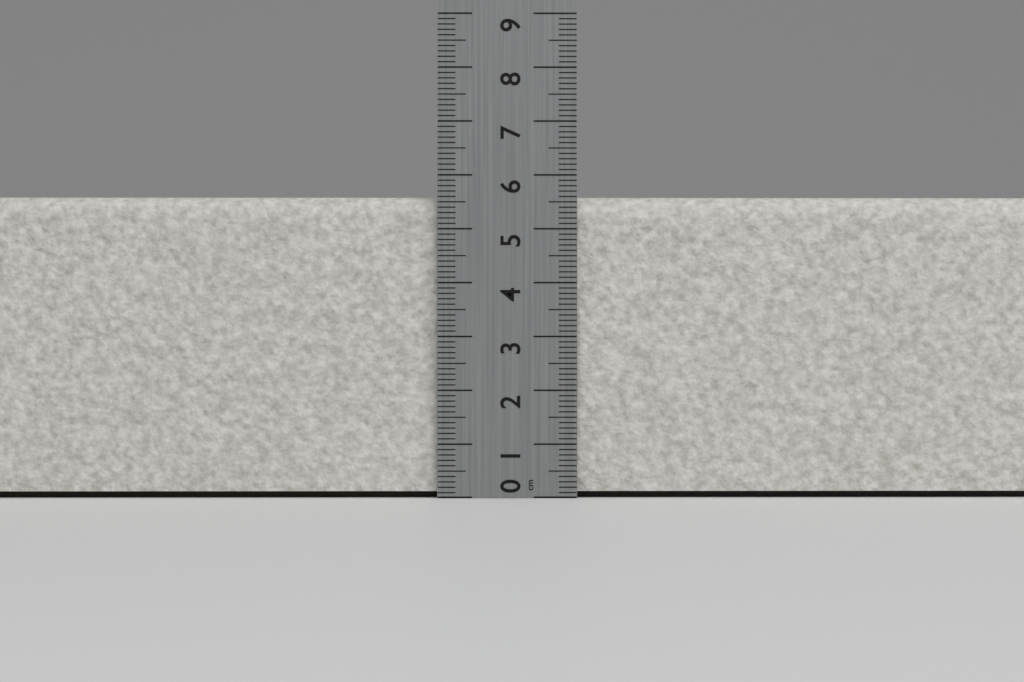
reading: 5.6 cm
